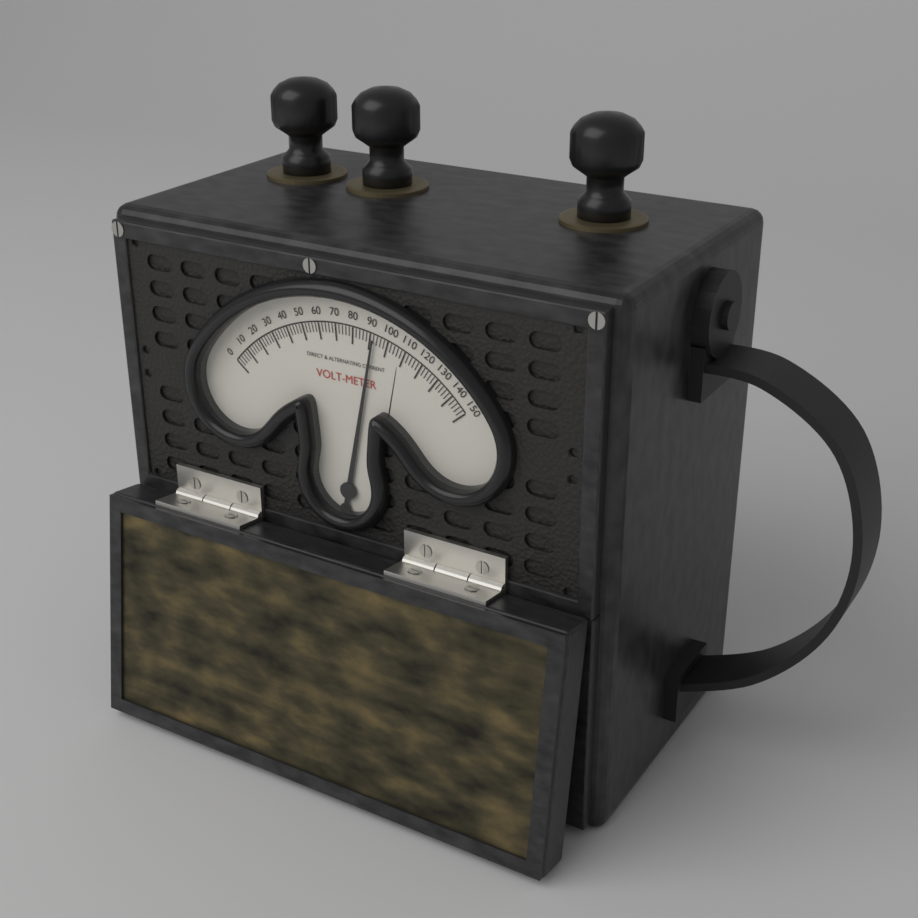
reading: 92 V
